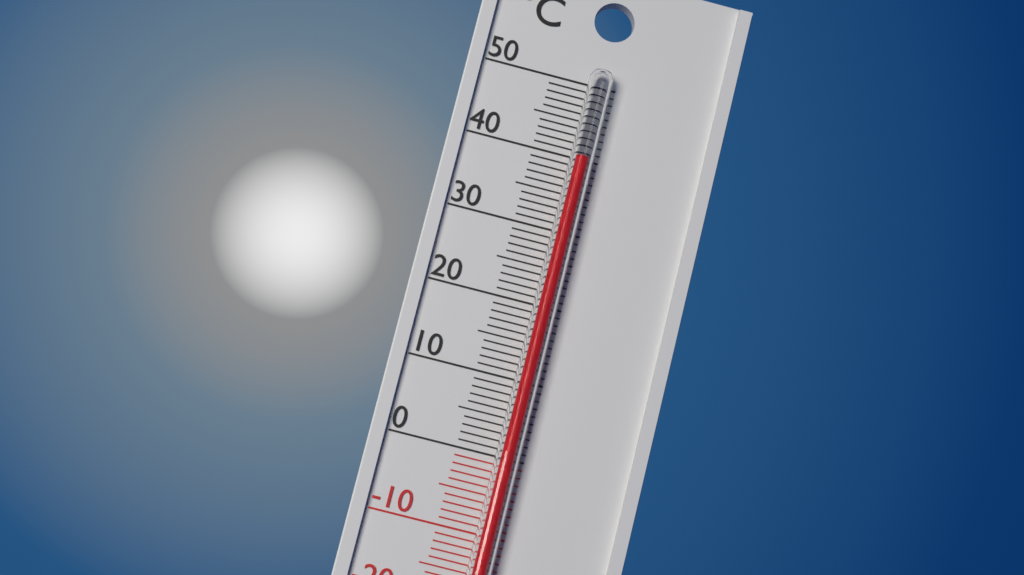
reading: 40 °C
